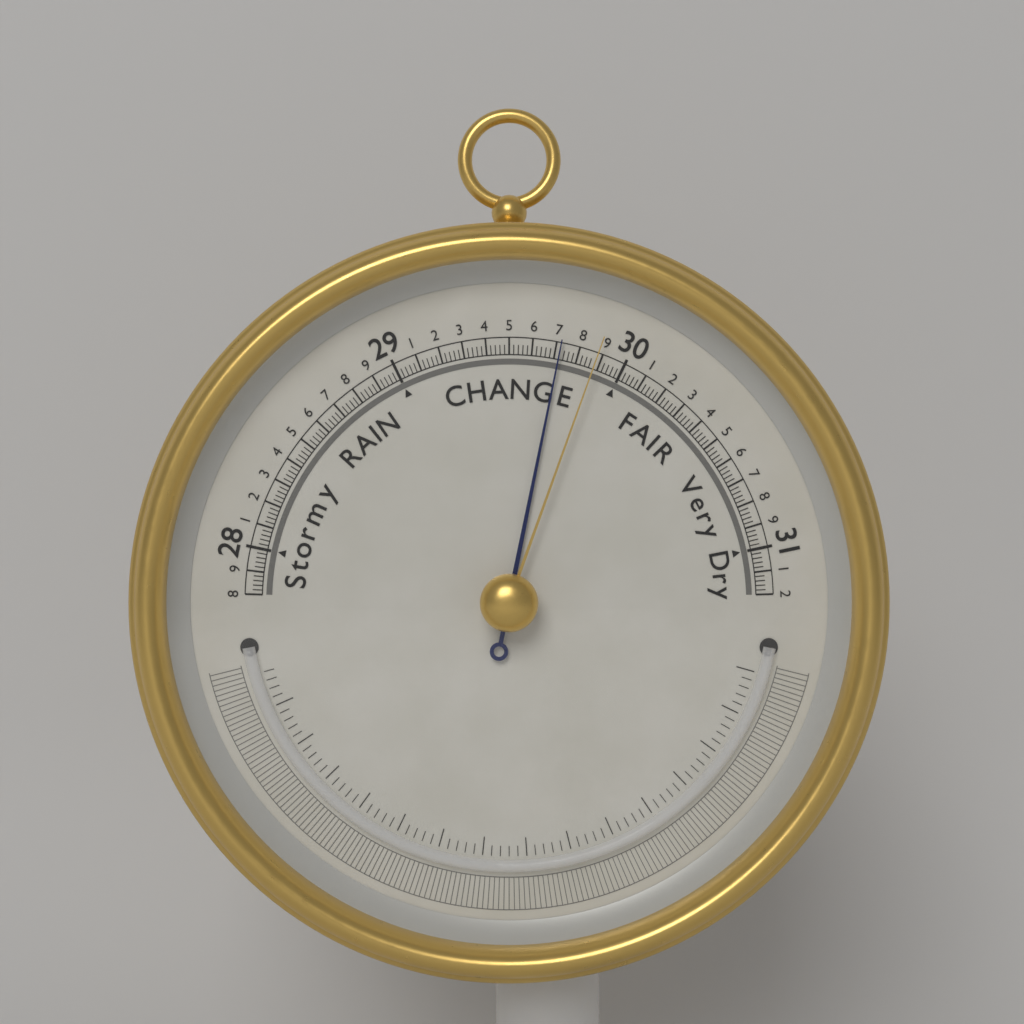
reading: 29.72 (no unit)
